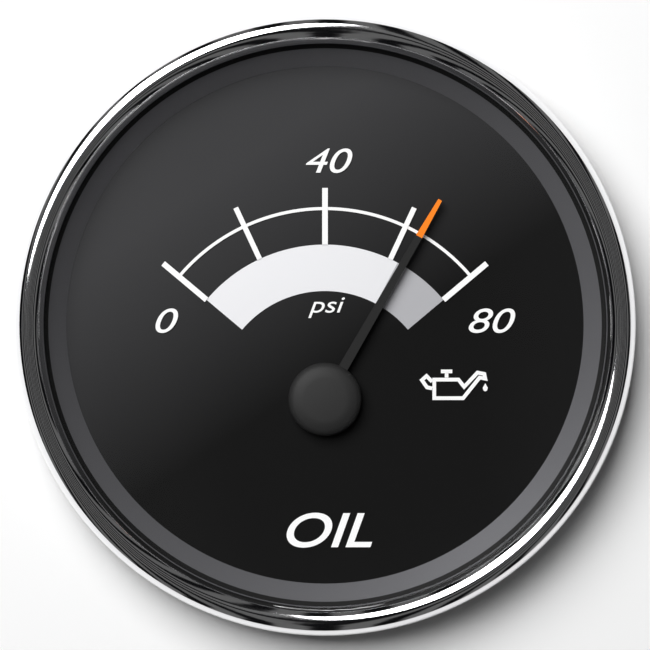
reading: 64 psi
